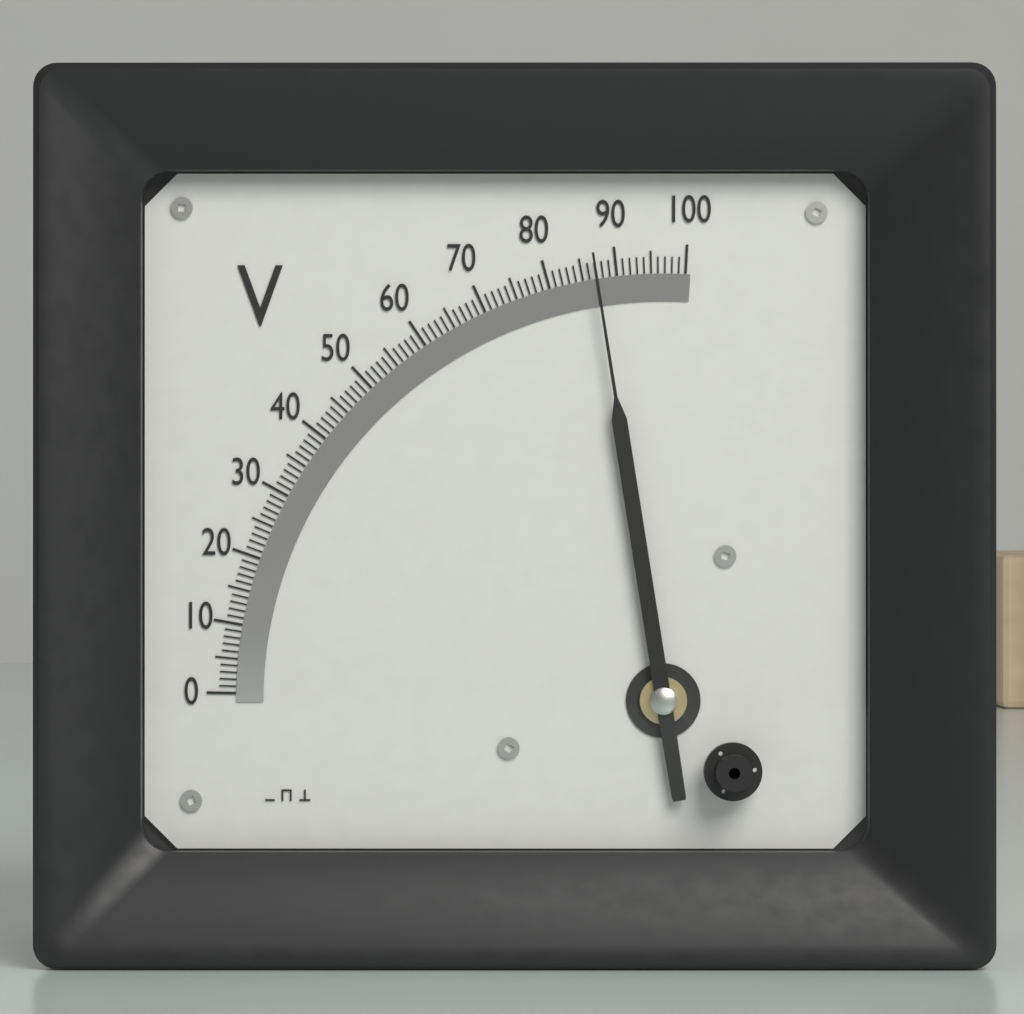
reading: 87 V
